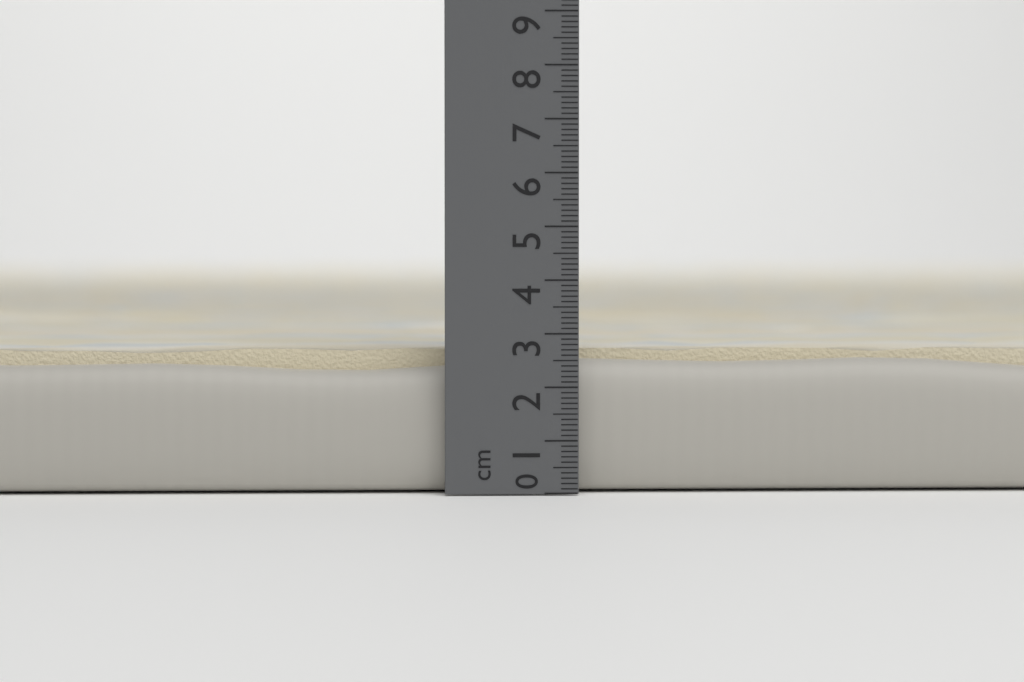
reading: 2.8 cm
